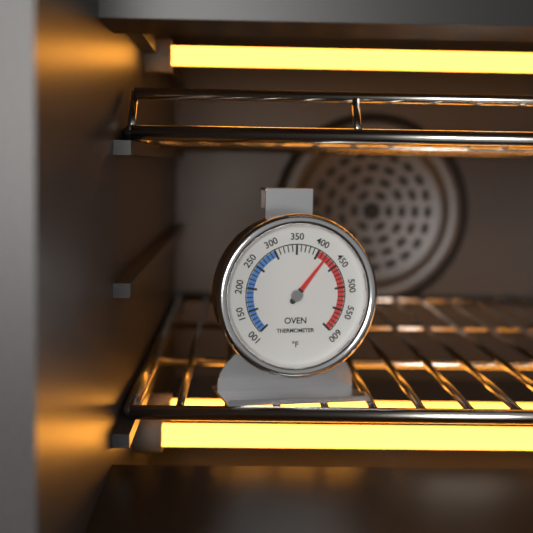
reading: 420 °F
